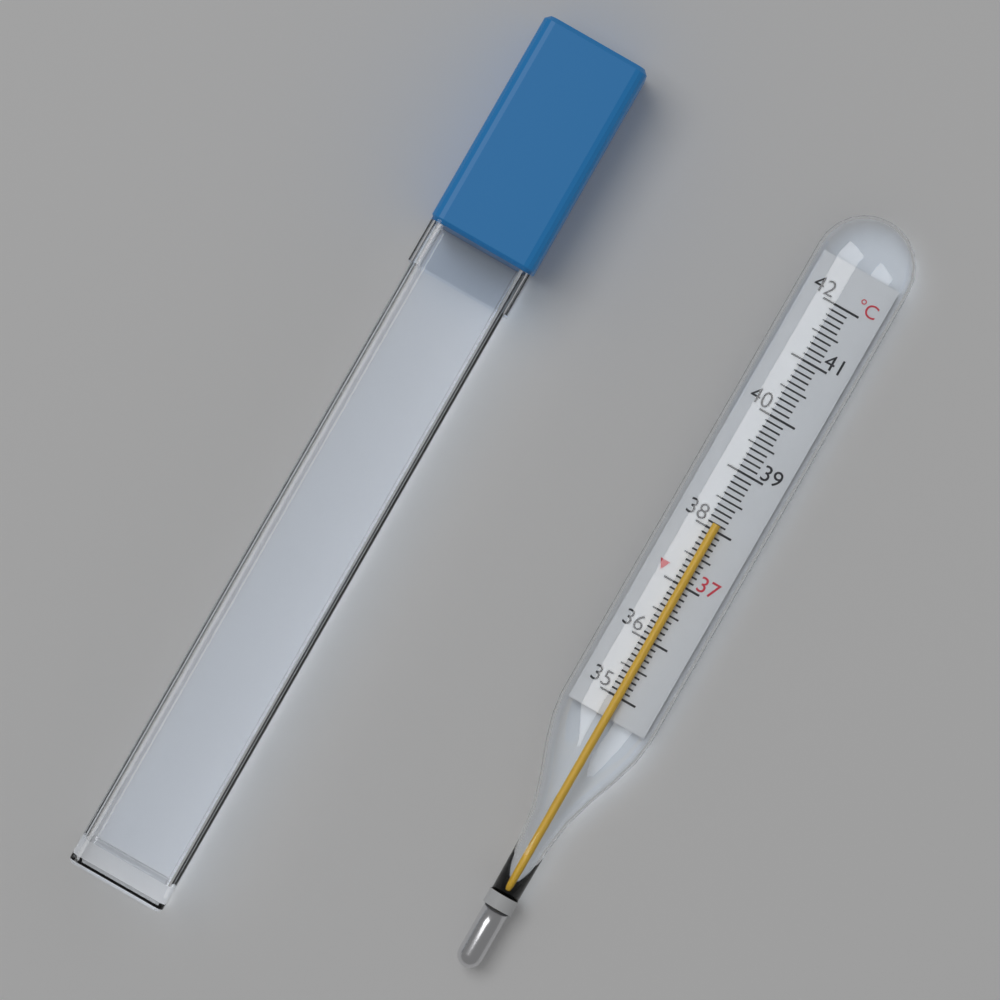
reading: 38.1 °C
